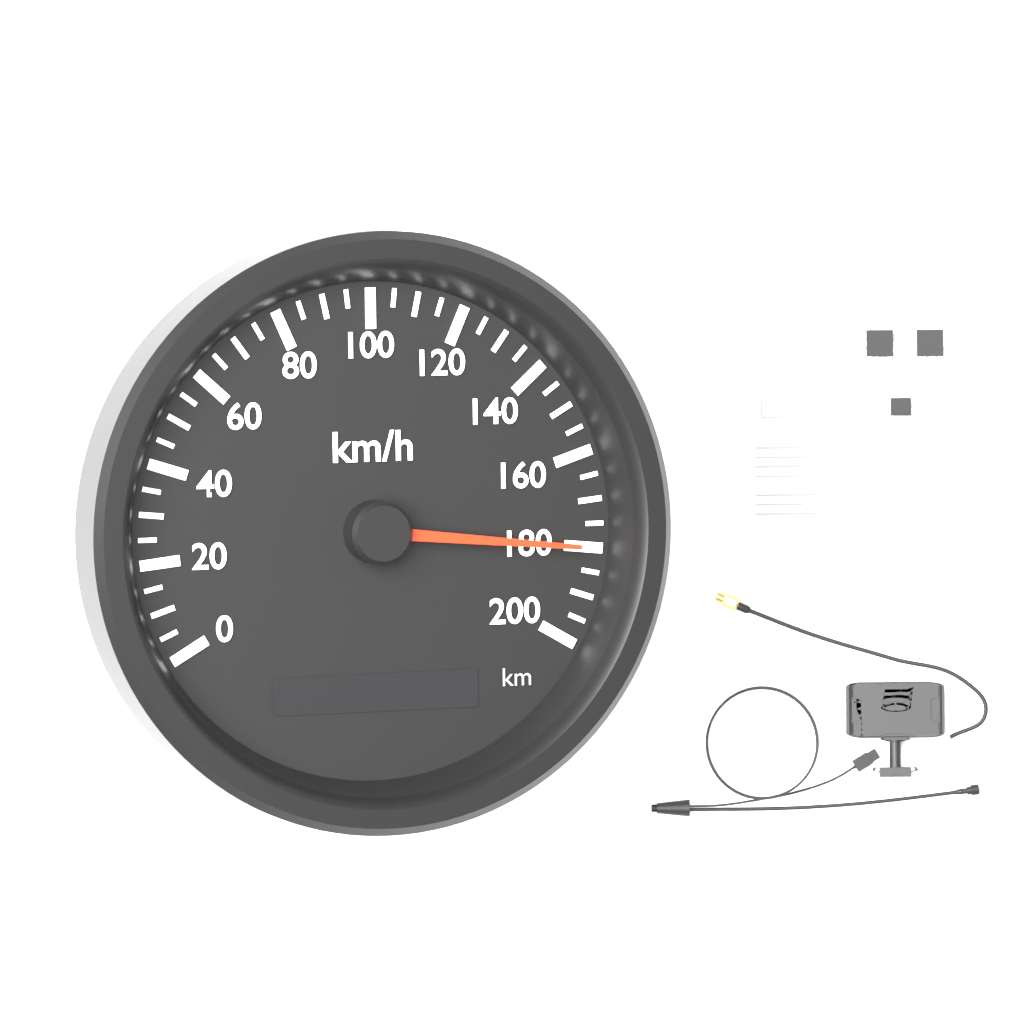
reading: 180 km/h
